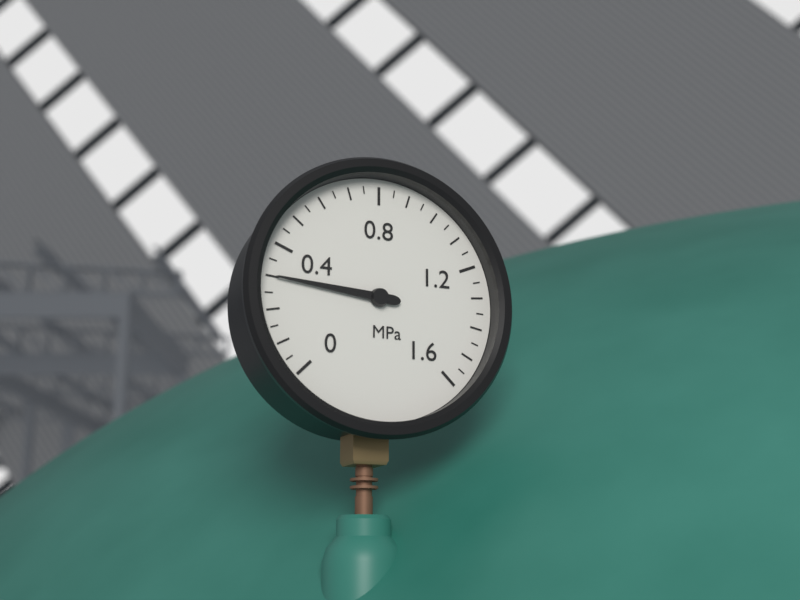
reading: 0.30 MPa
